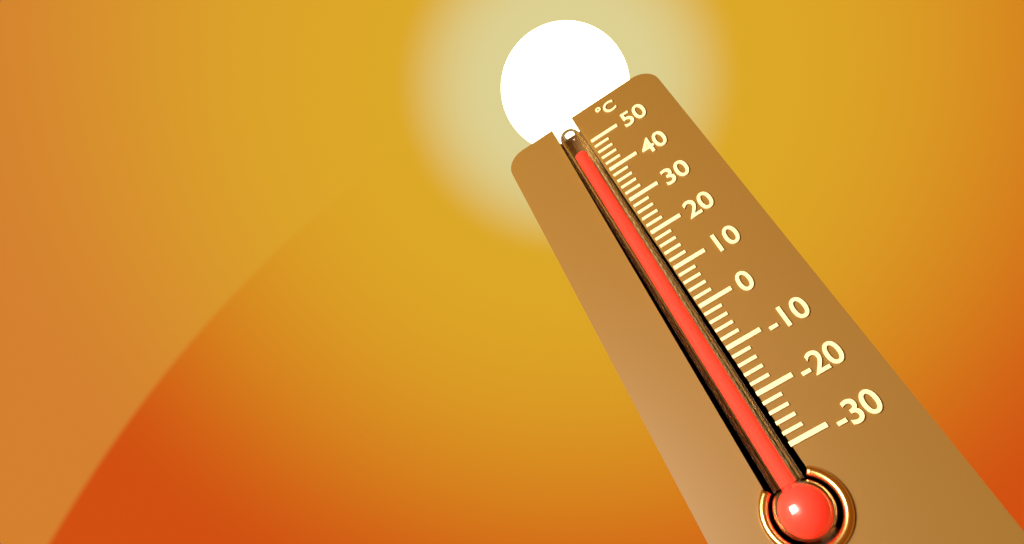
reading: 48 °C
